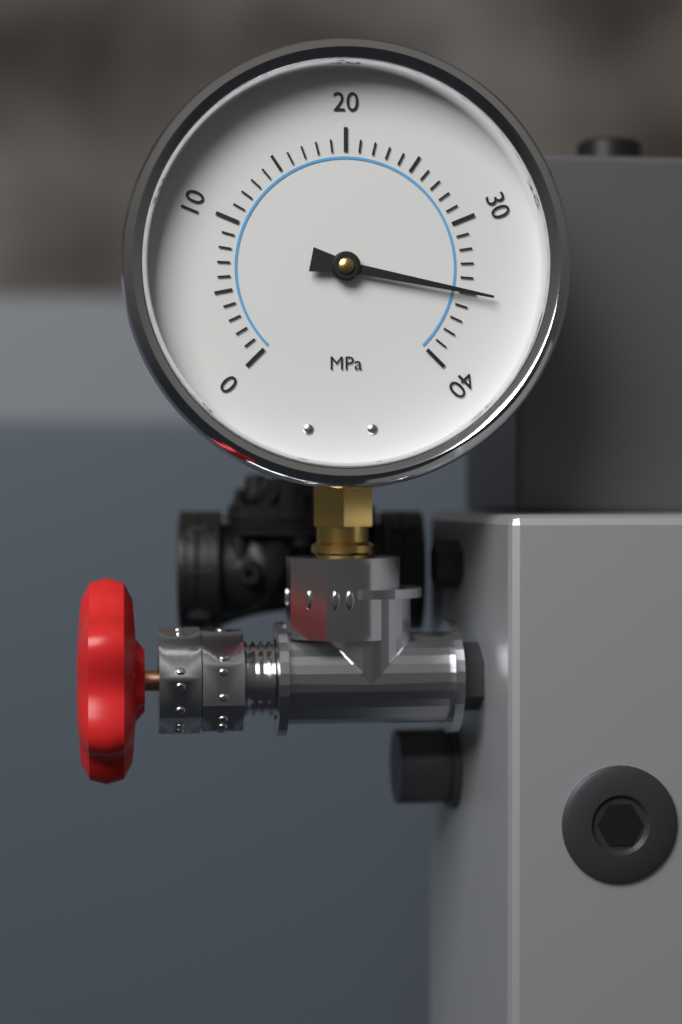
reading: 35 MPa
